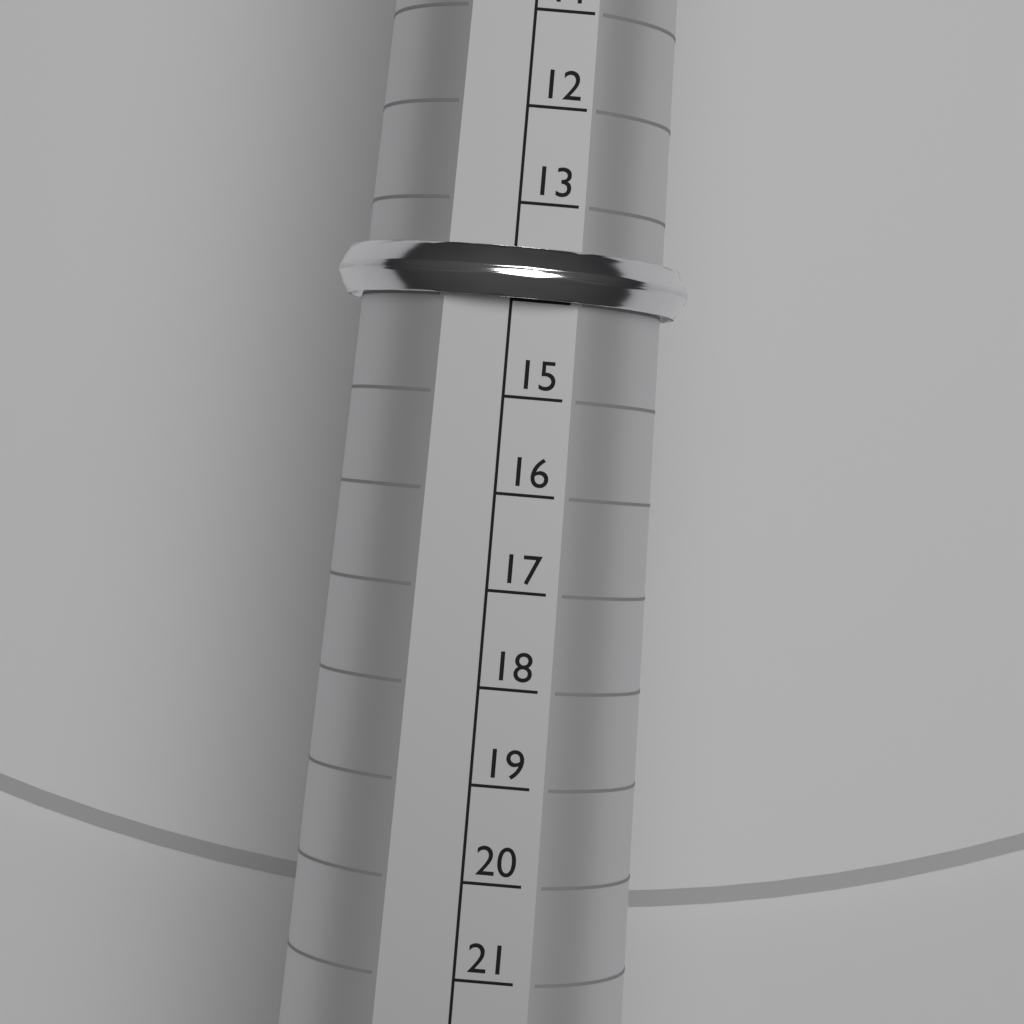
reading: 14 (no unit)
